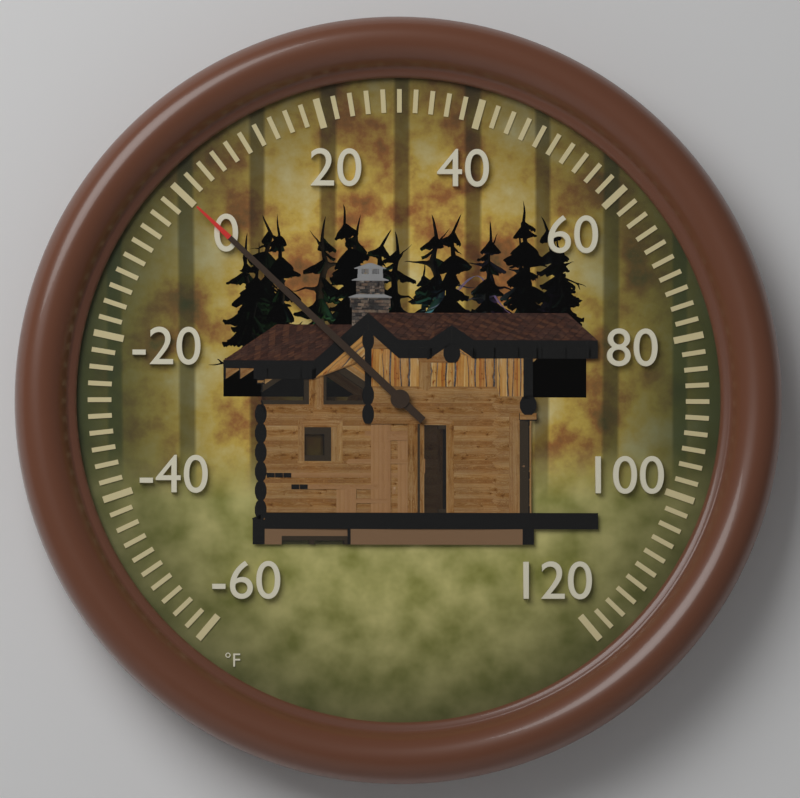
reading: 0 °F
